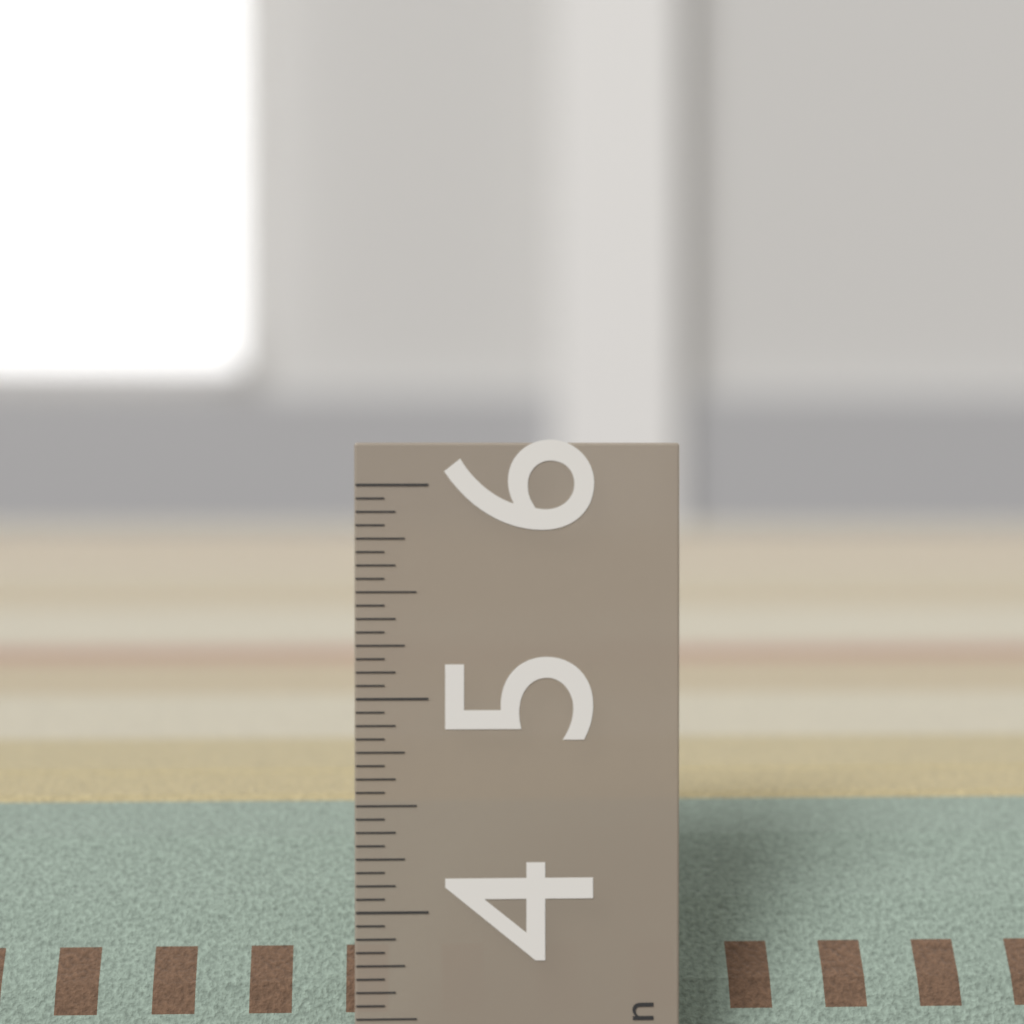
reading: 4.3750 in
